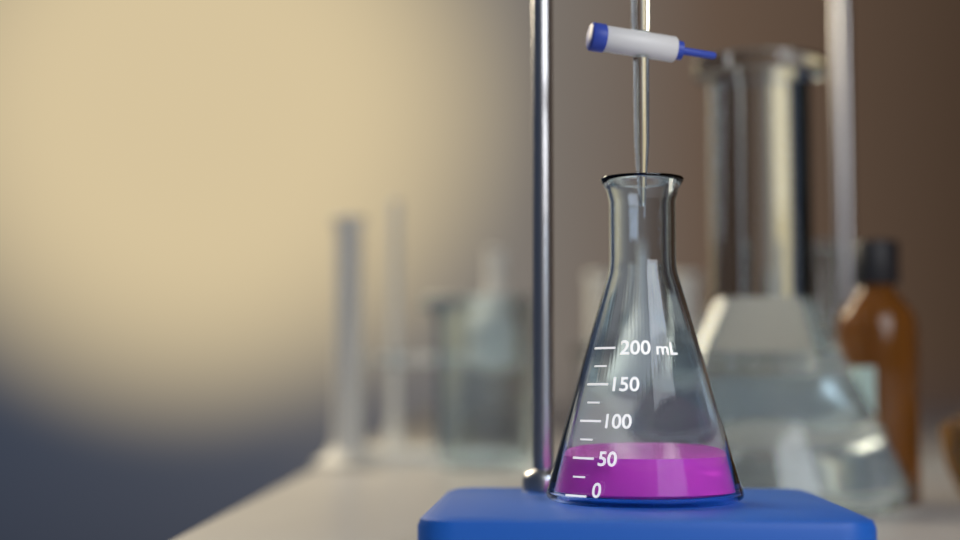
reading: 50 mL
